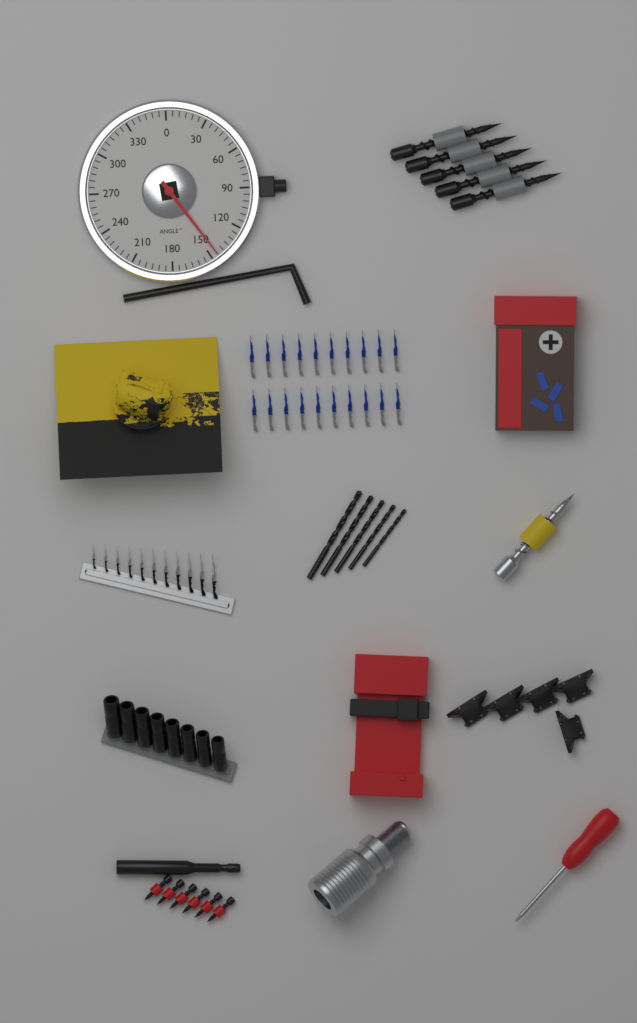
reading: 145 °
